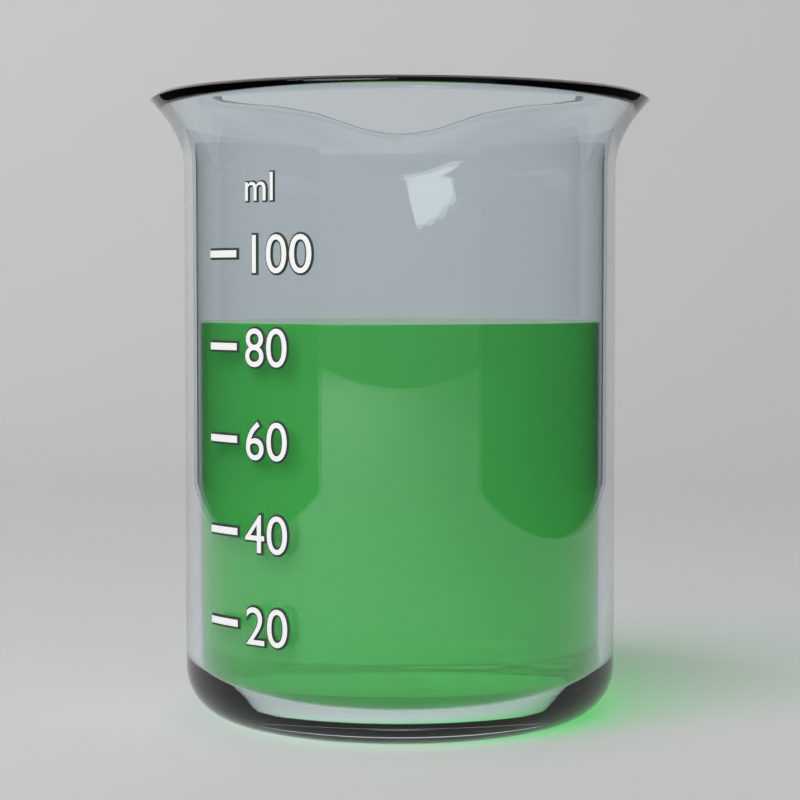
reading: 85 ml
